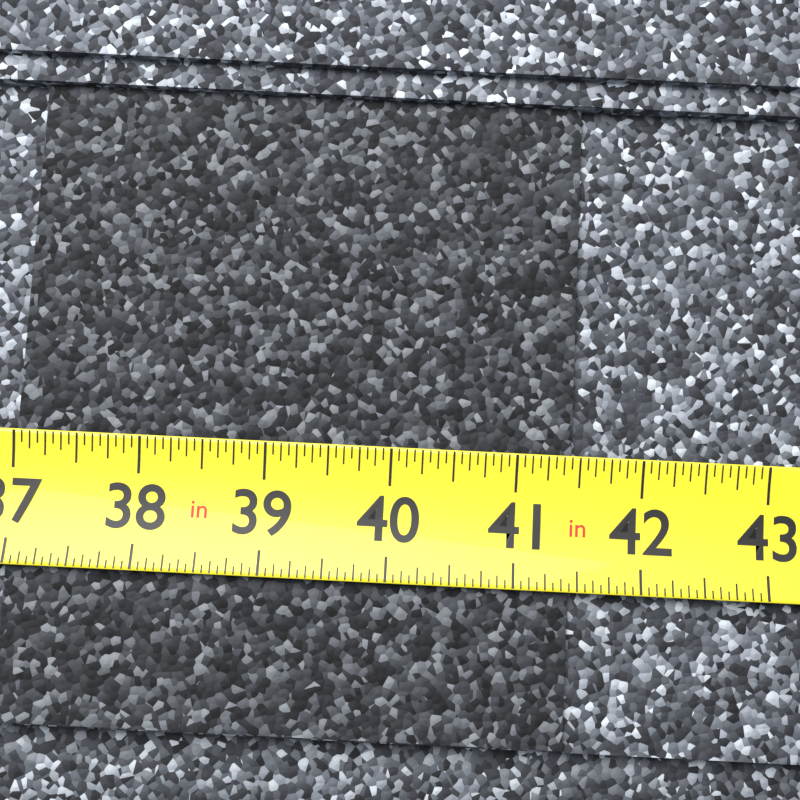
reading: 41.4375 in
